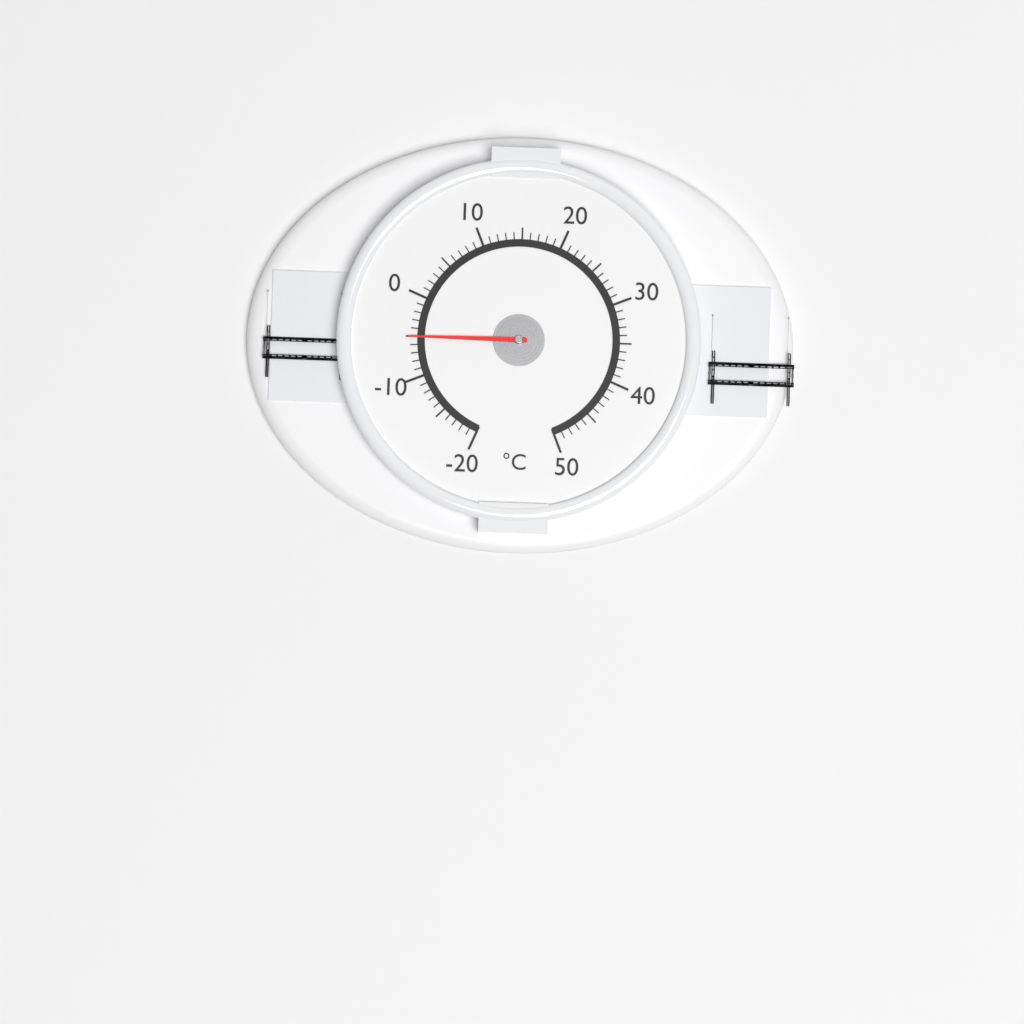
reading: -5 °C
